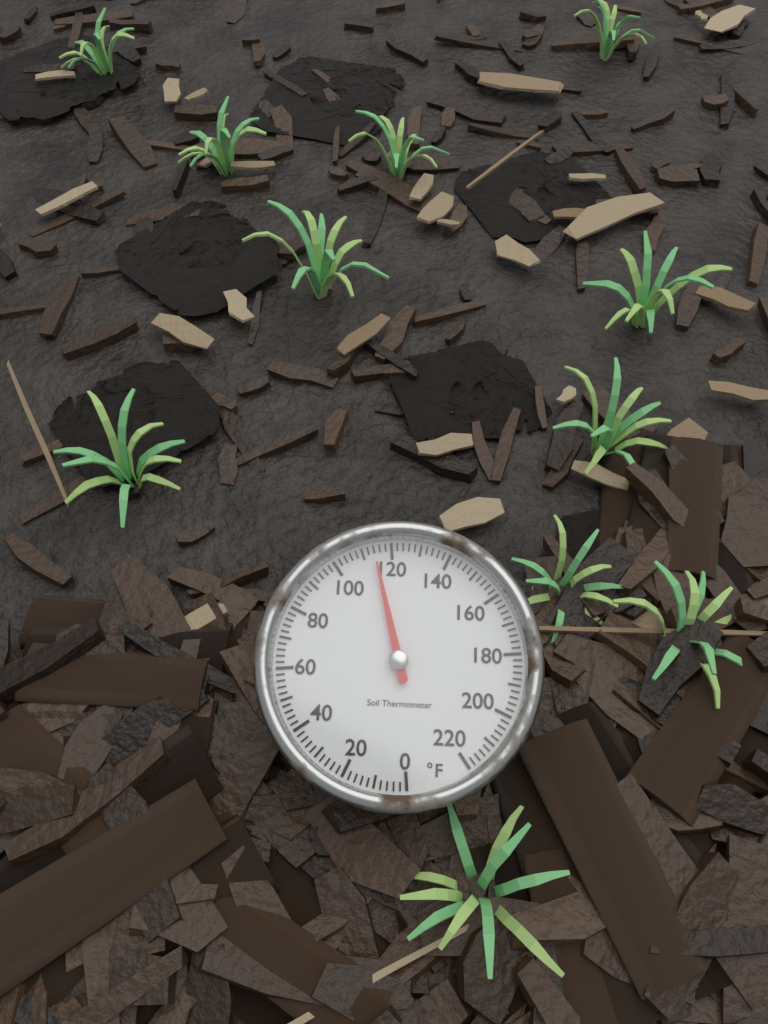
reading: 114 °F
